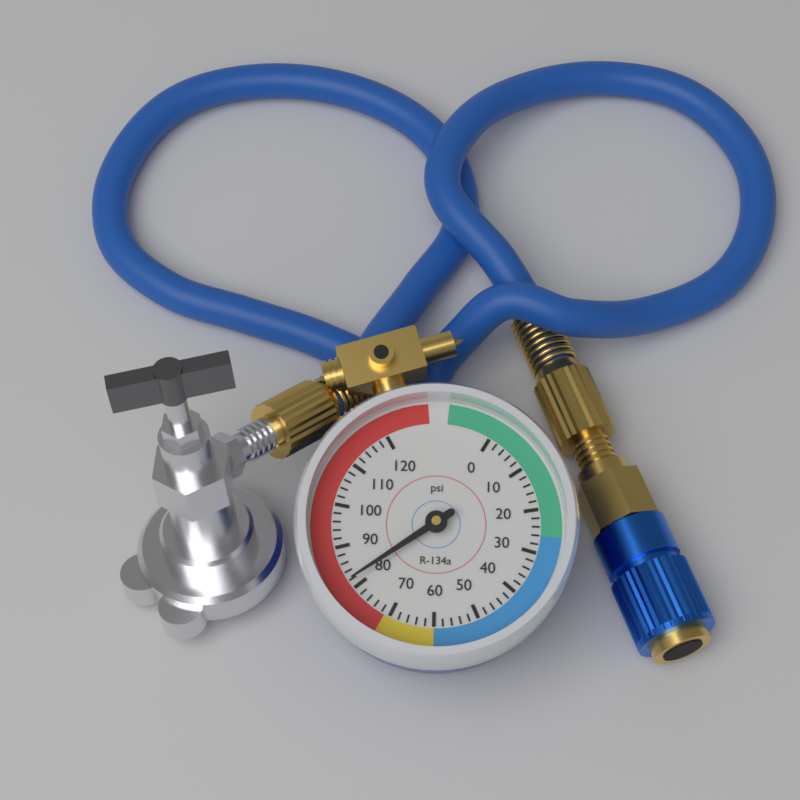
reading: 82 psi
